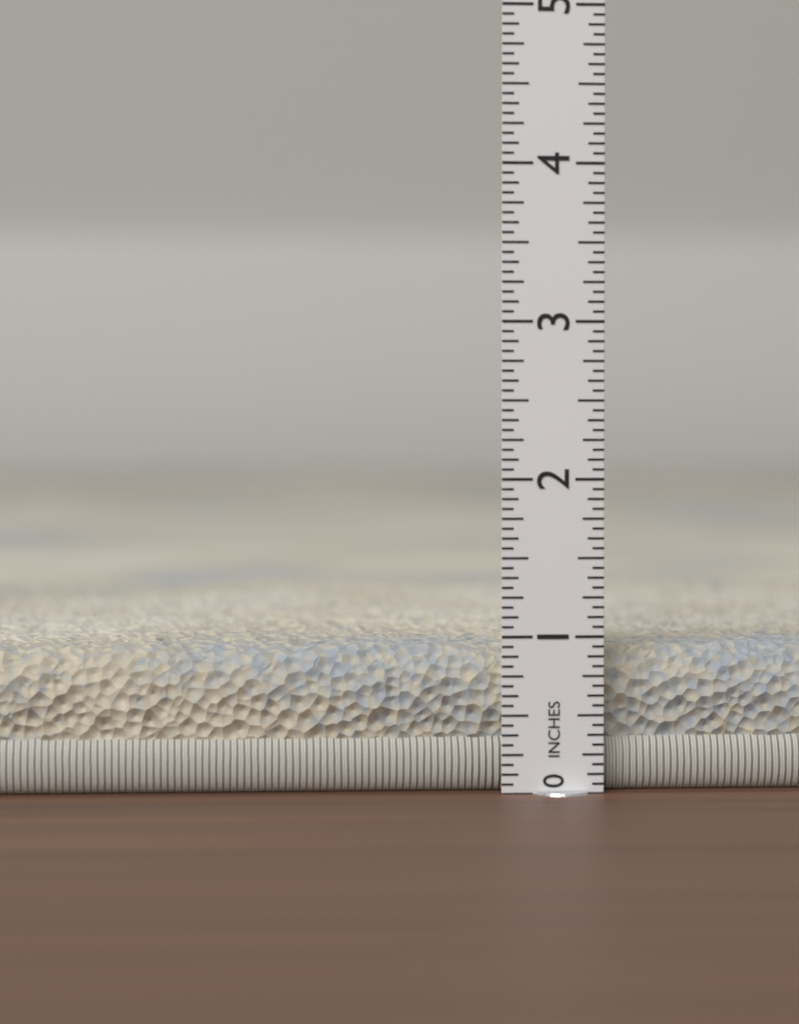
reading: 0.9375 in
